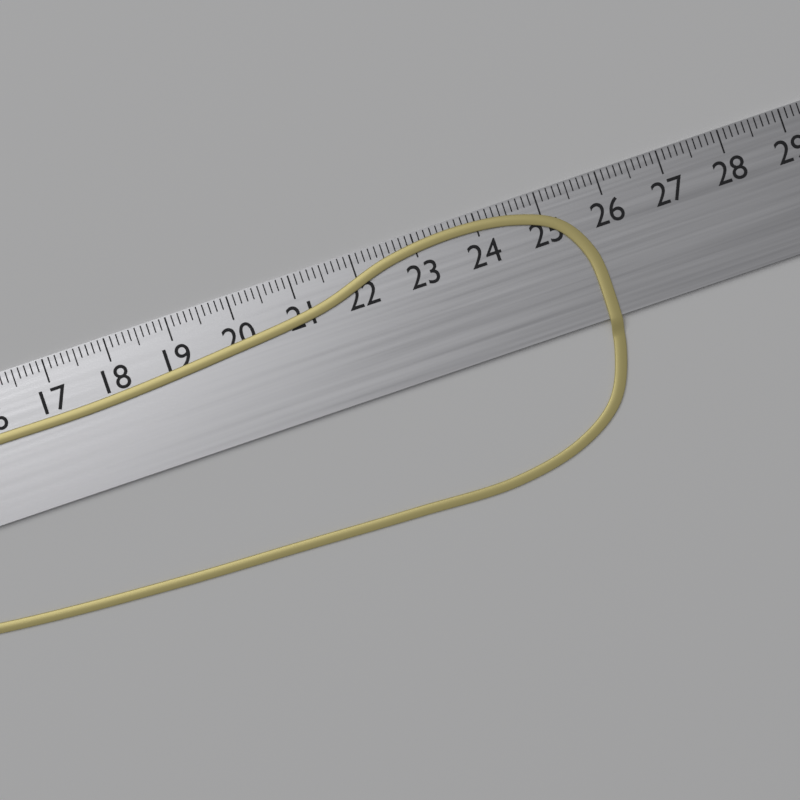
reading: 25.7 cm
